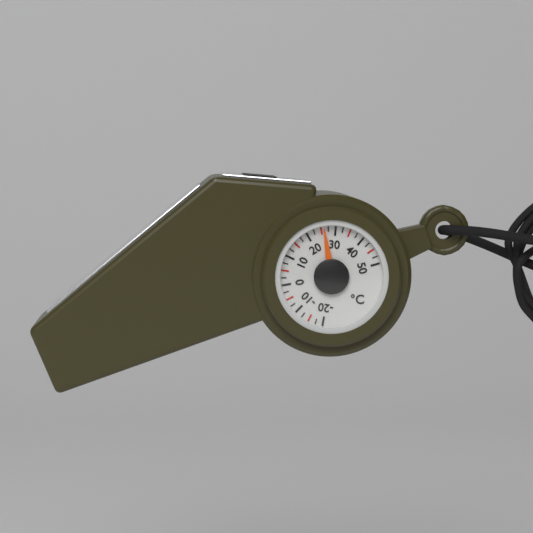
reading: 26.0 °C
